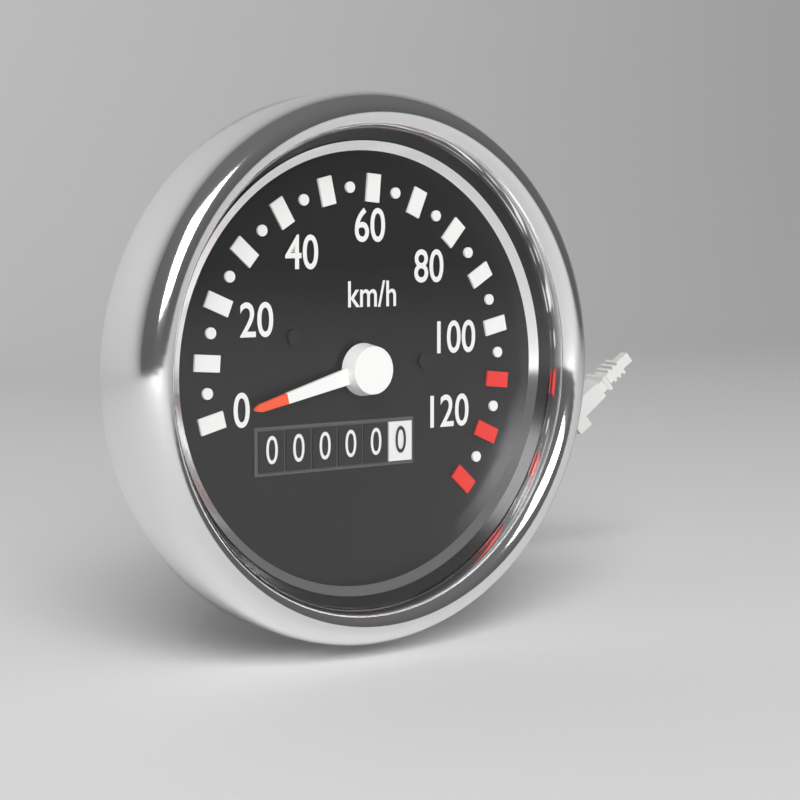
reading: 0 km/h
